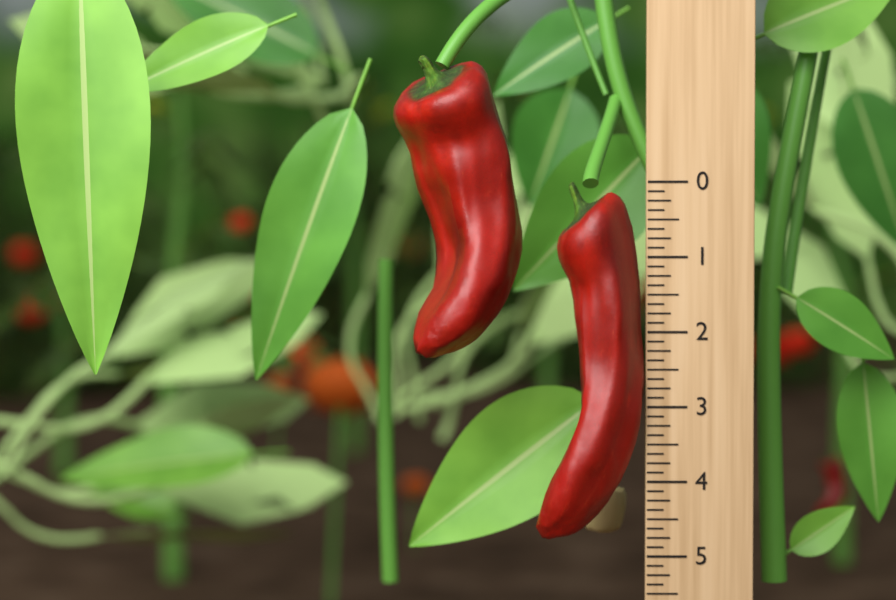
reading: 4.750 (no unit)
